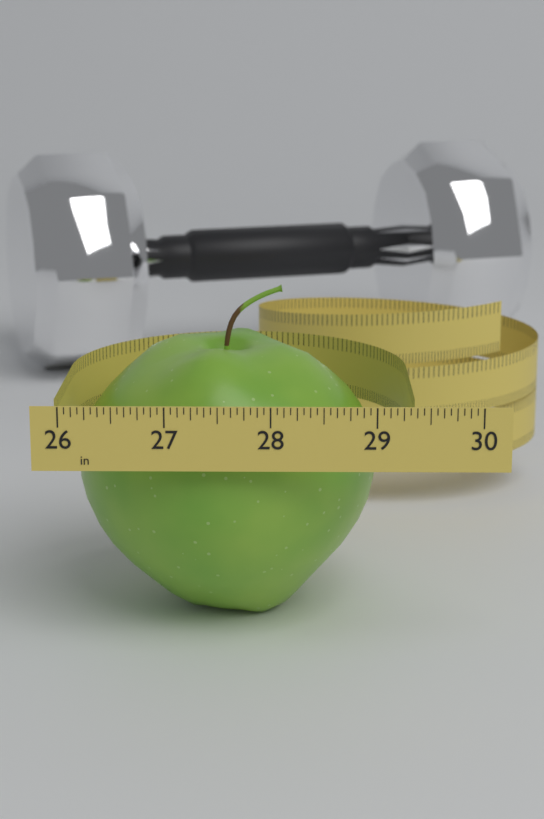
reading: 29.0625 in
